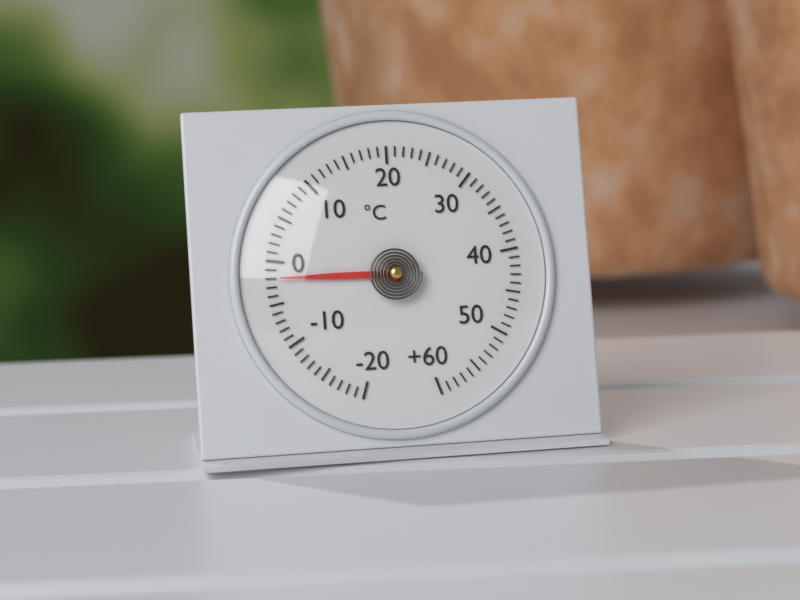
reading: -2 °C
